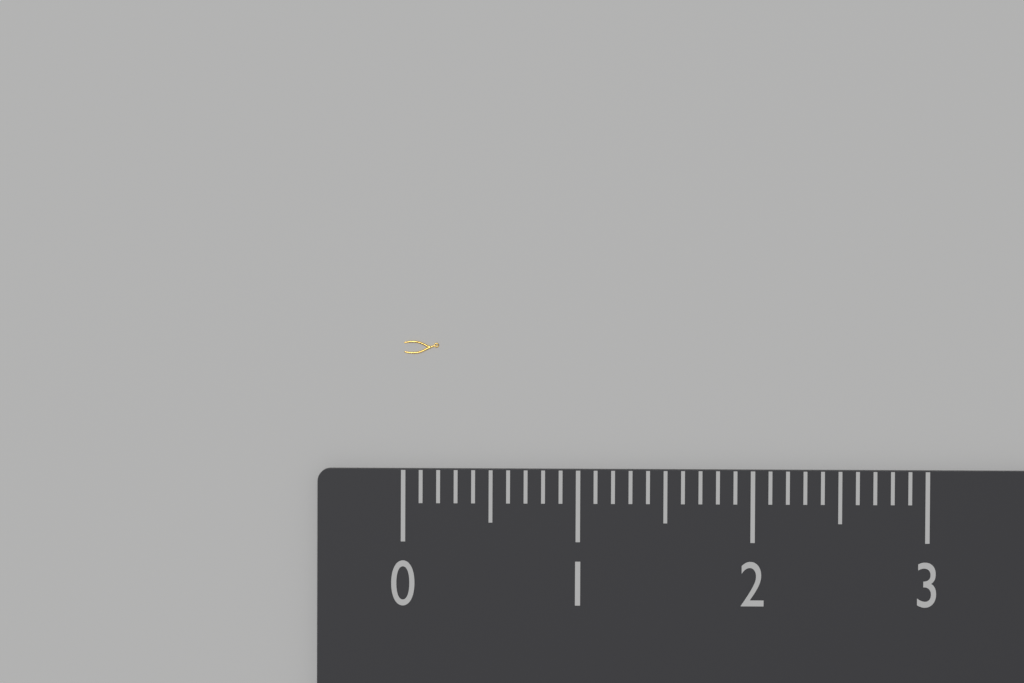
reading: 0.2 (no unit)
